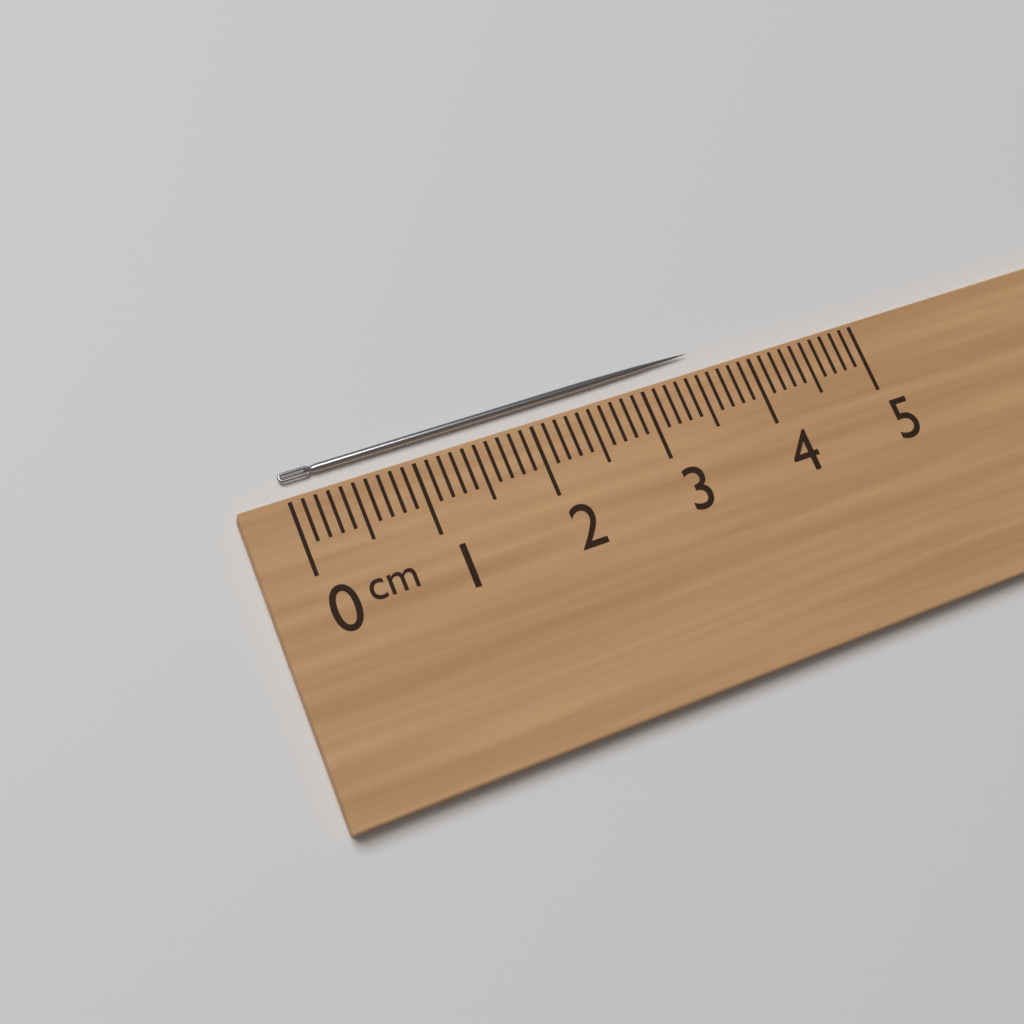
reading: 3.6 cm
